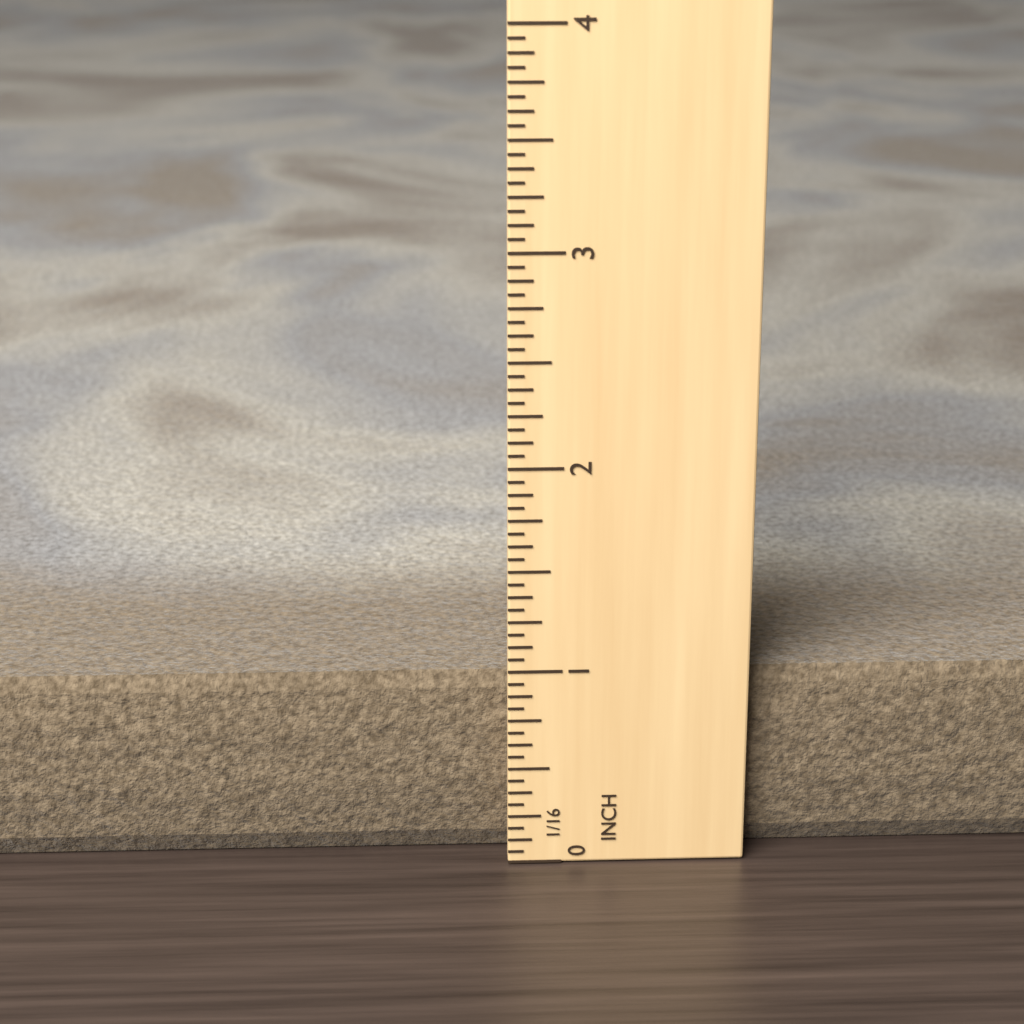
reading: 0.9375 in
